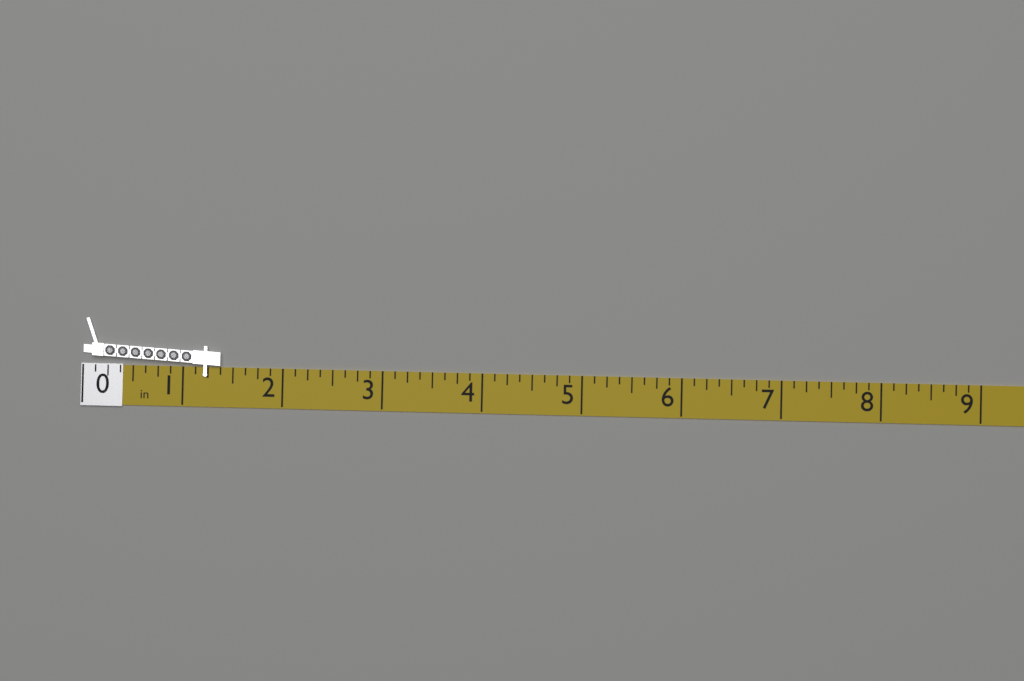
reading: 1.375 in
